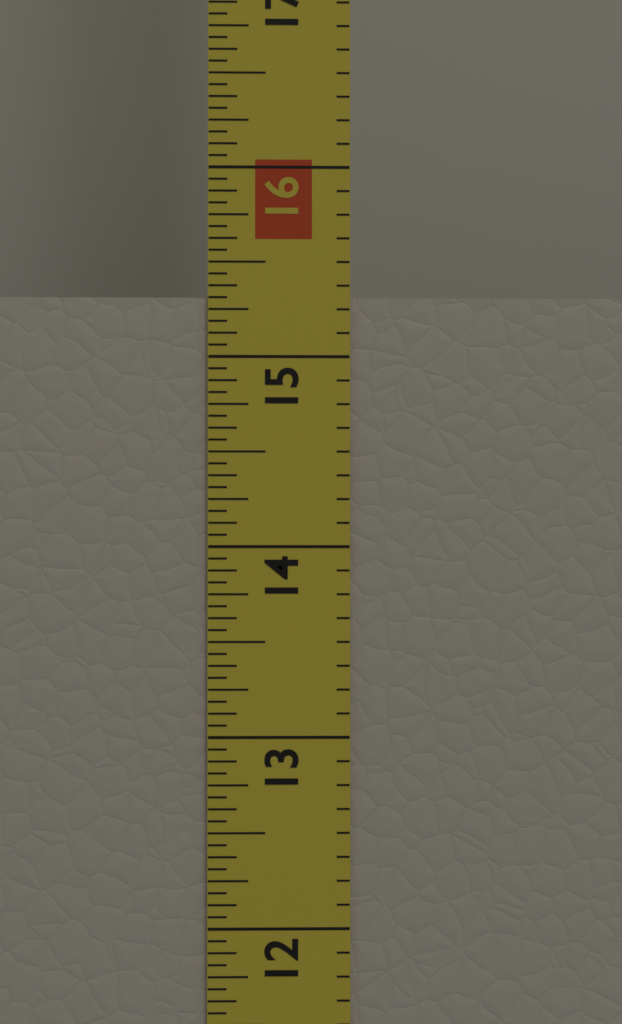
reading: 15.3125 in
